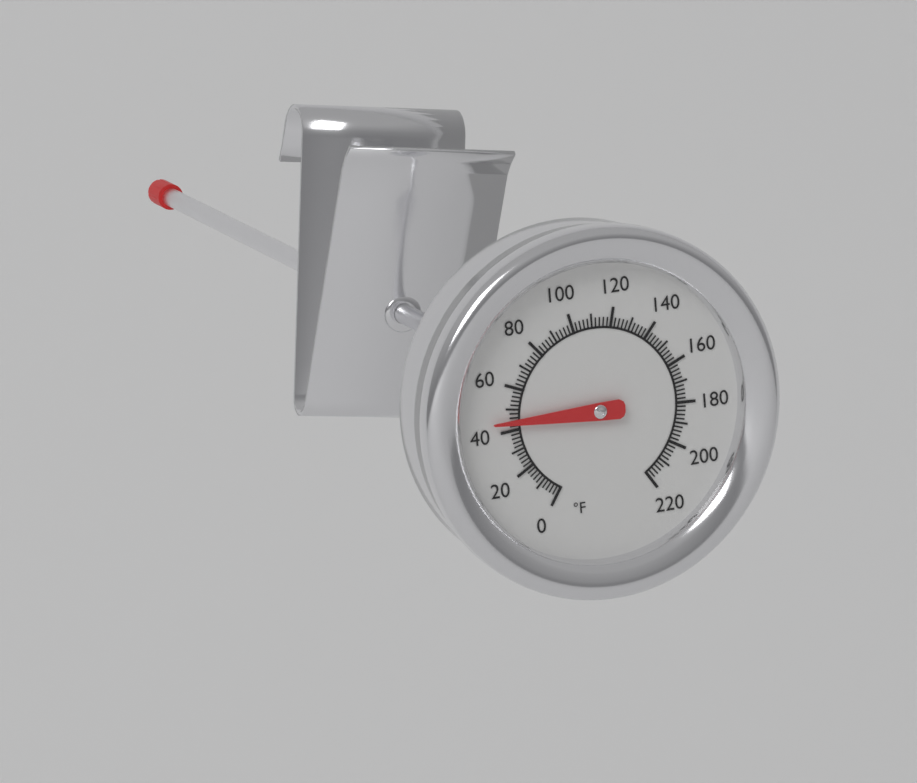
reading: 44 °F
